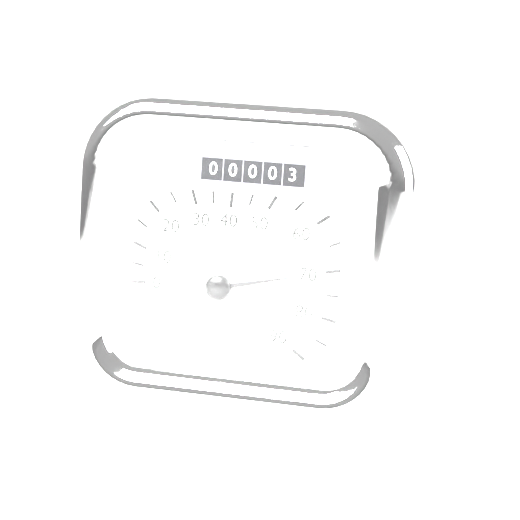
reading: 70 km/h
